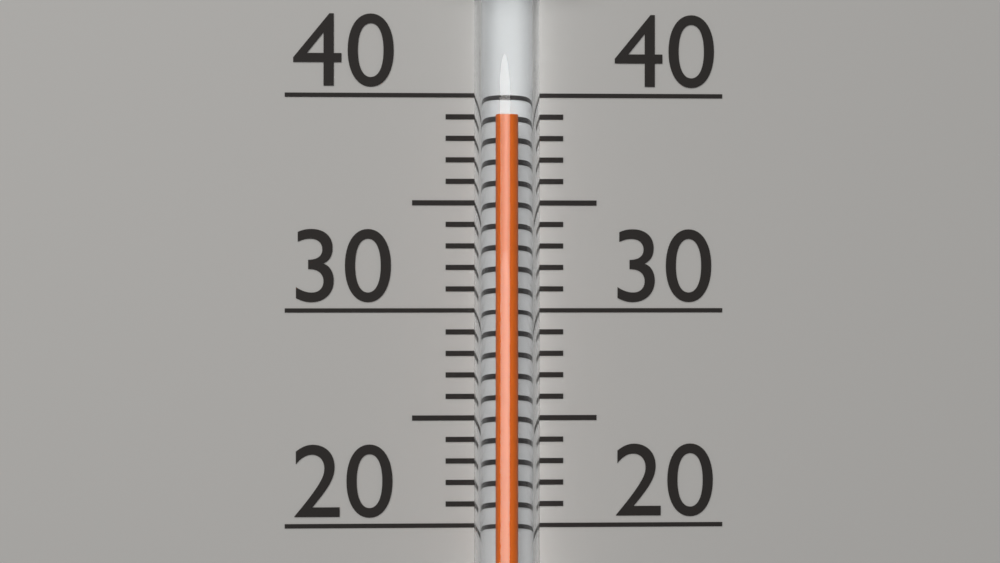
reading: 39 (no unit)
